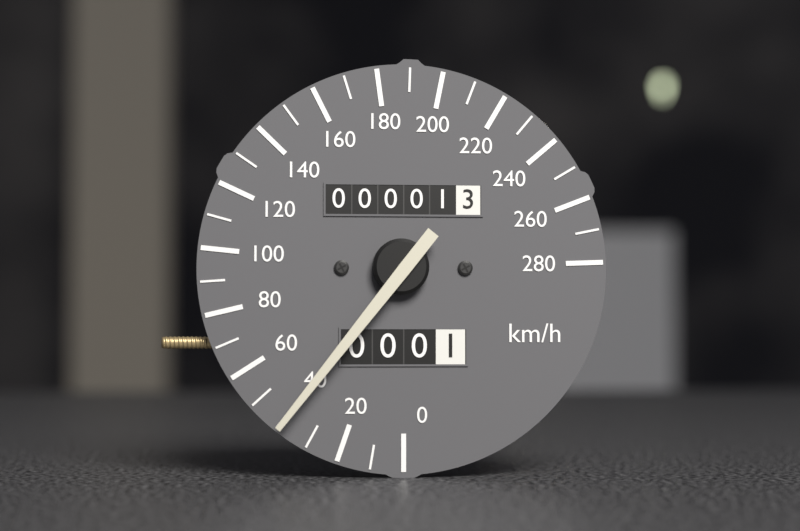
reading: 40 km/h
